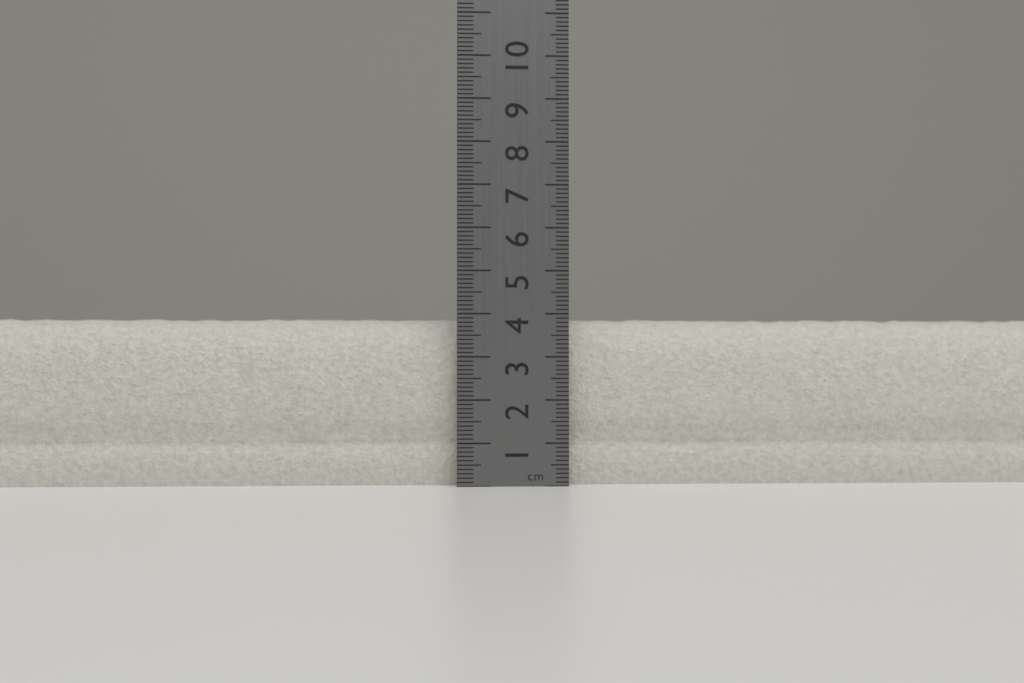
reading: 3.9 cm
